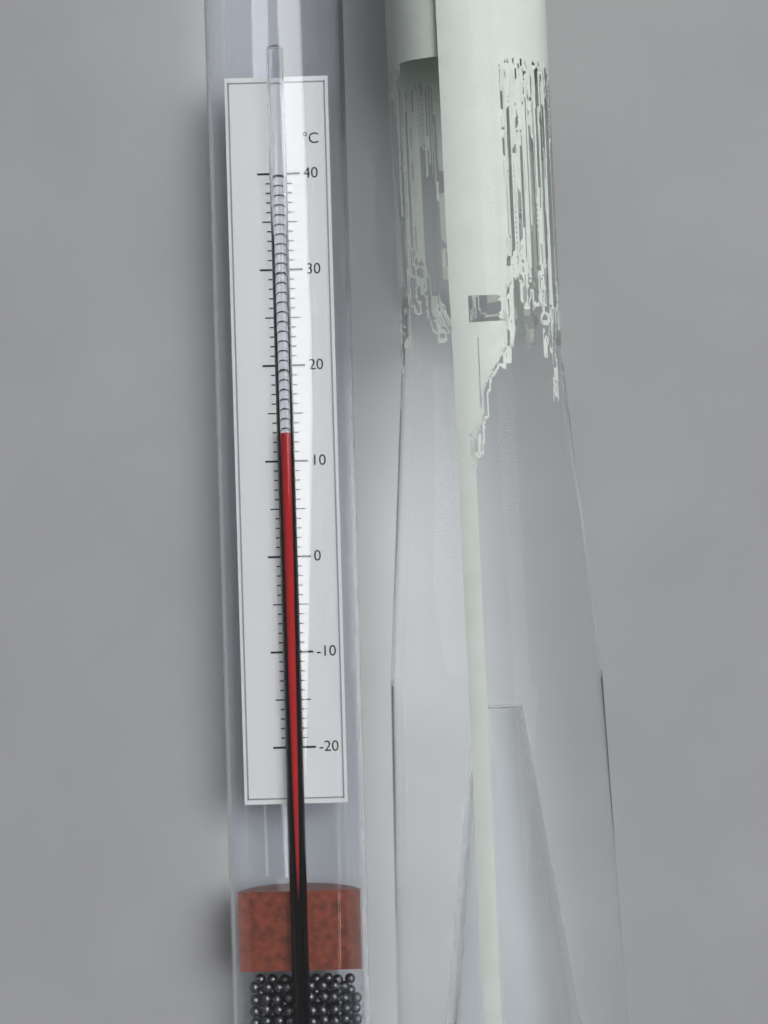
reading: 13 °C
